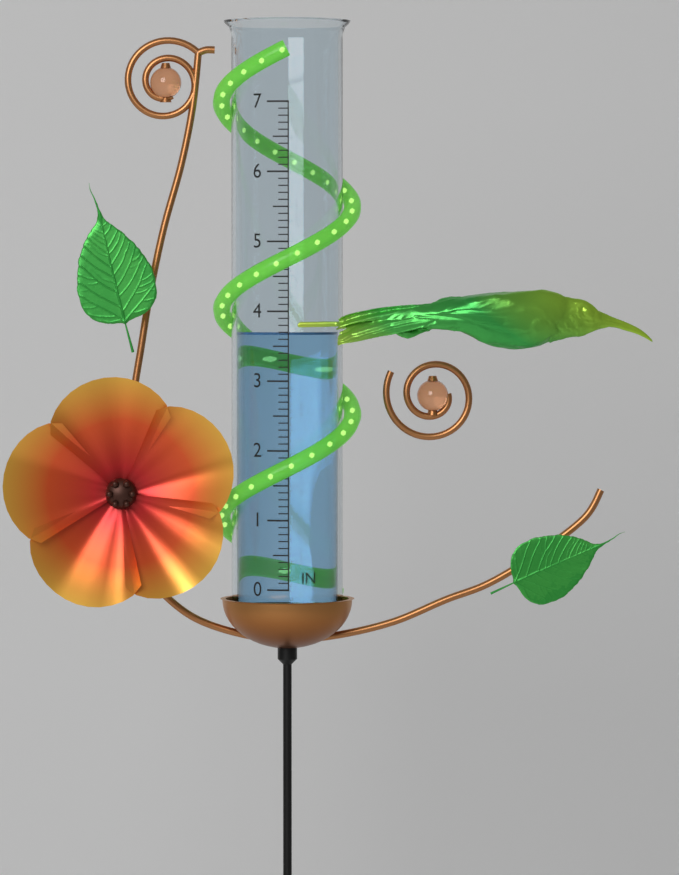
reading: 3.7 in
